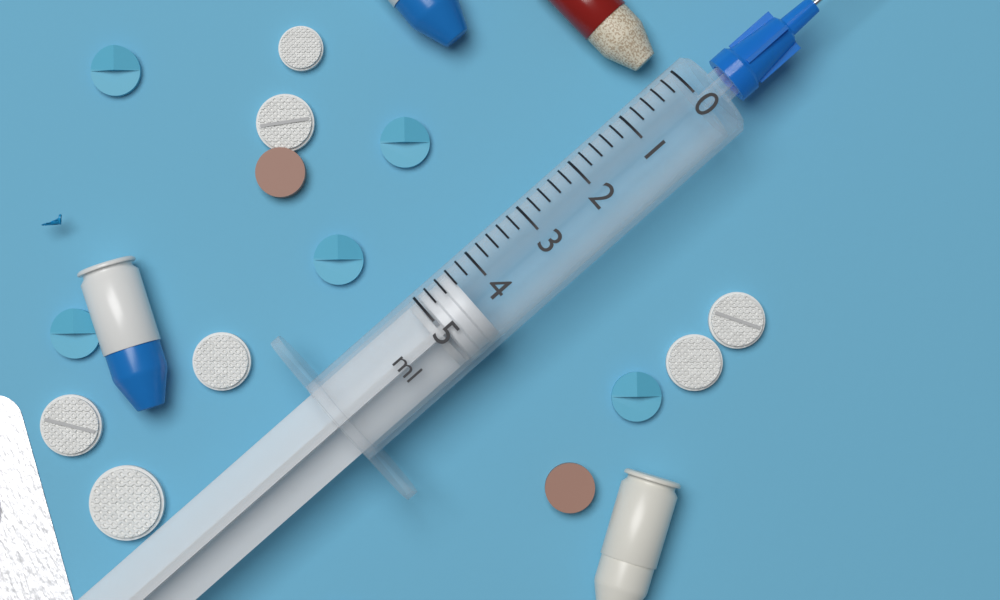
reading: 4.4 ml
